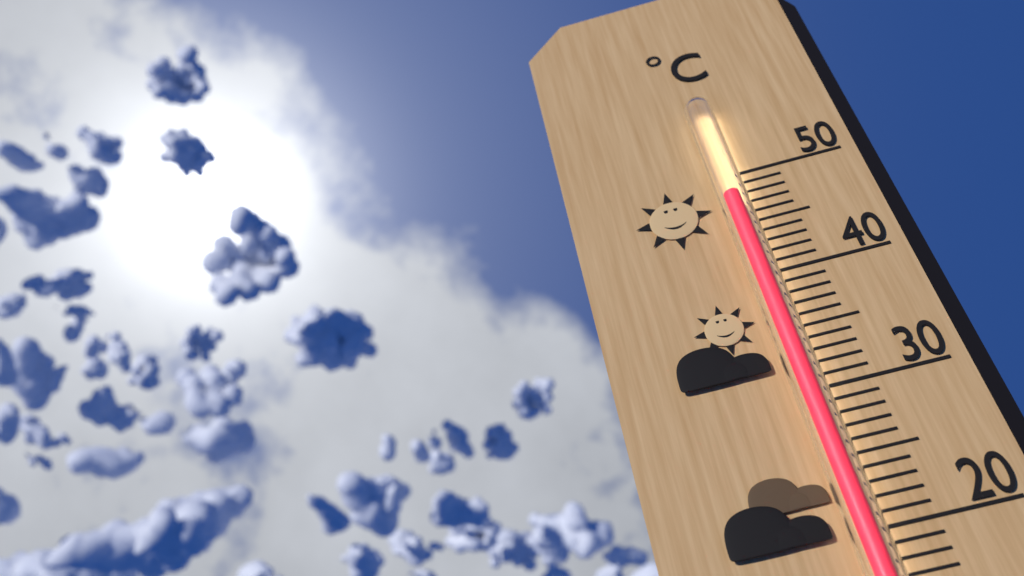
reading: 47 °C
